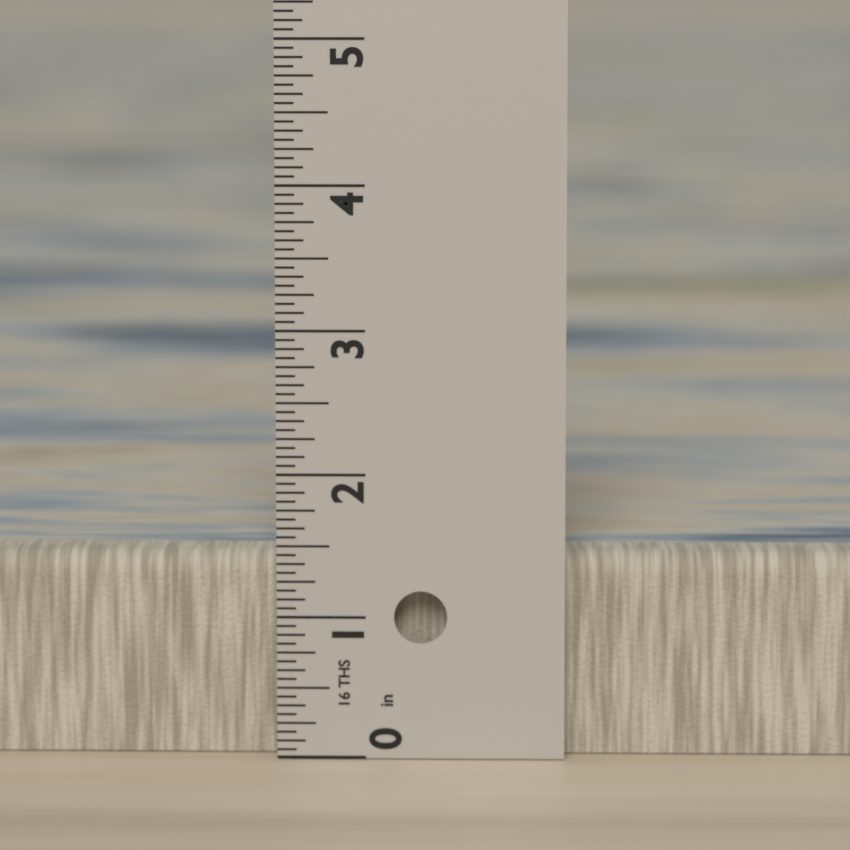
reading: 1.4375 in
